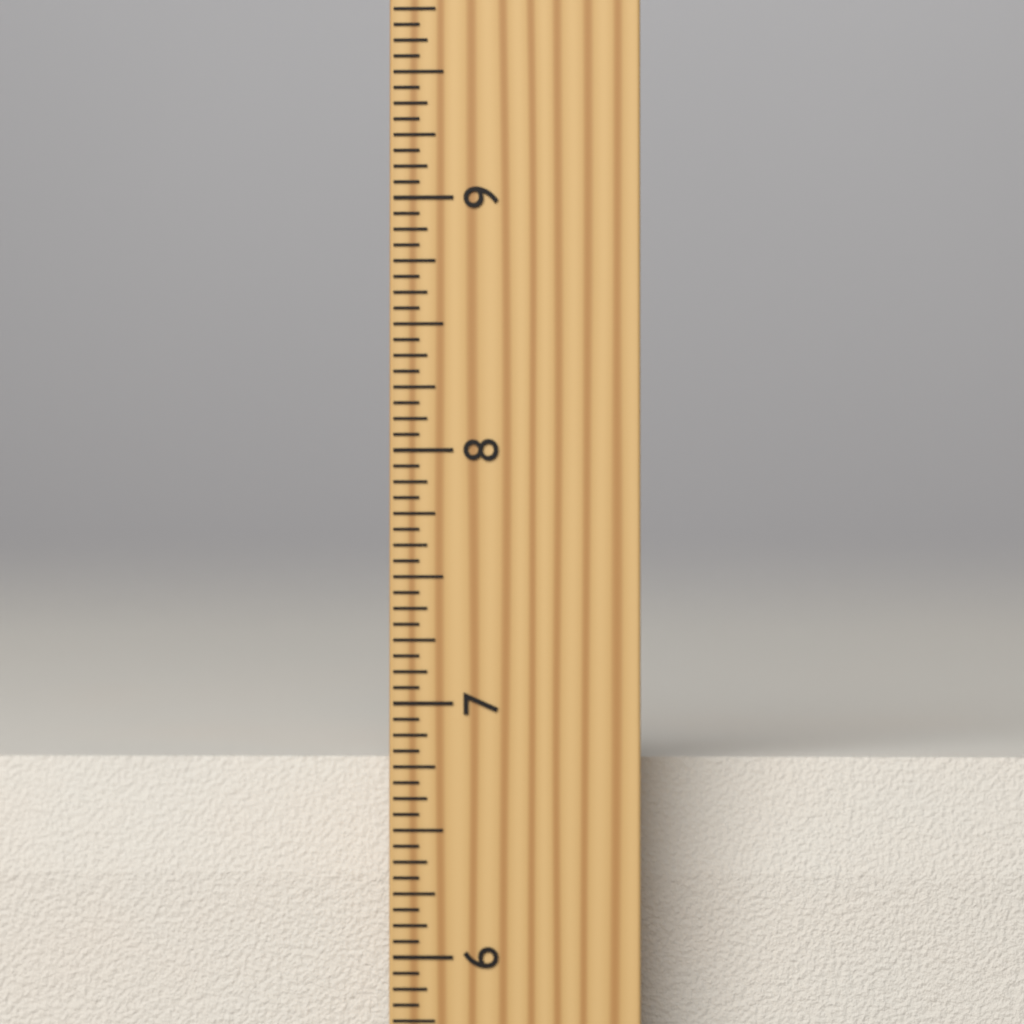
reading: 6.7500 inch
